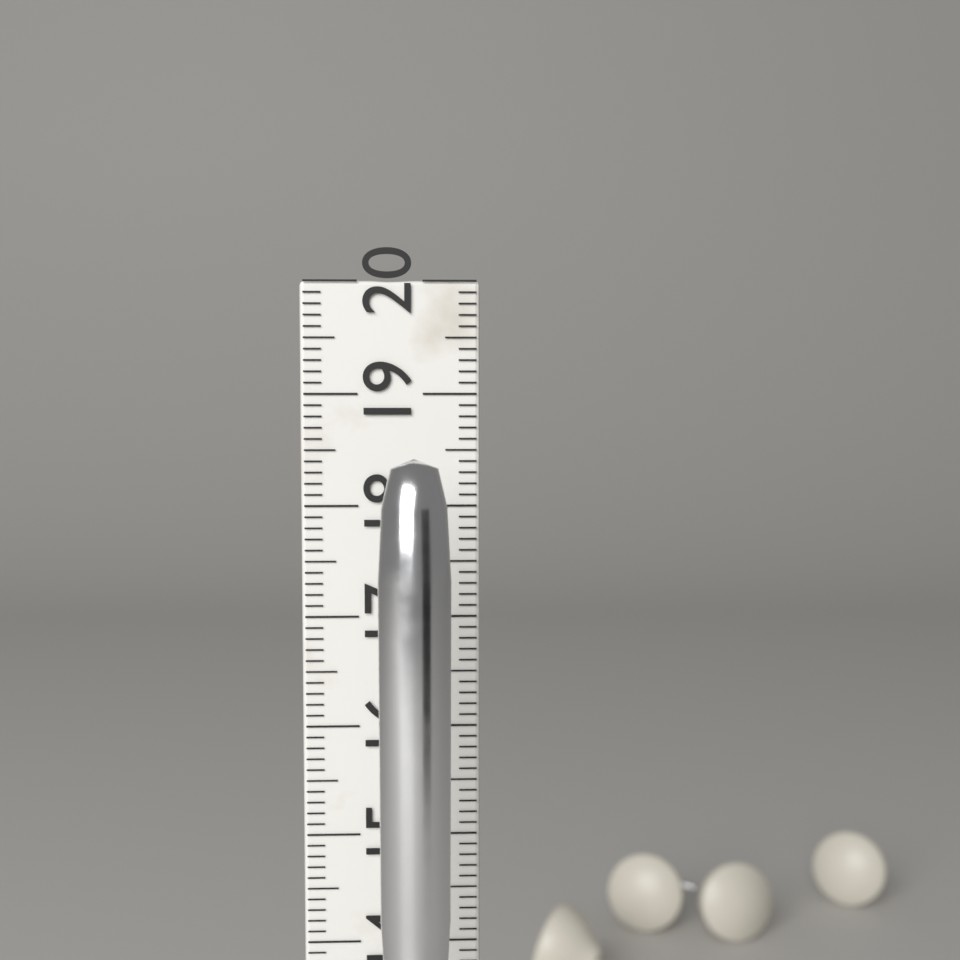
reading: 18.5 cm
